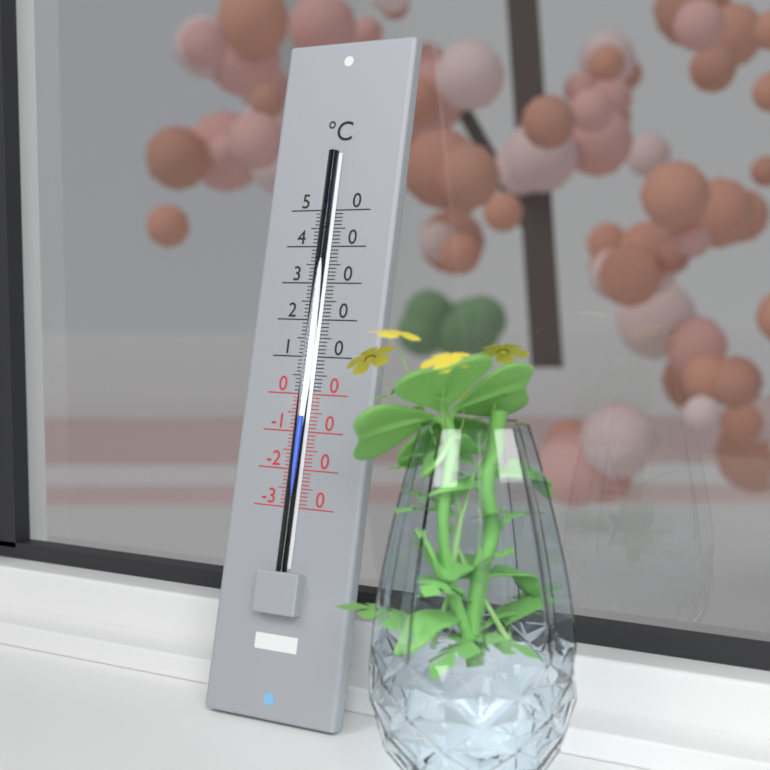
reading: -6 °C
